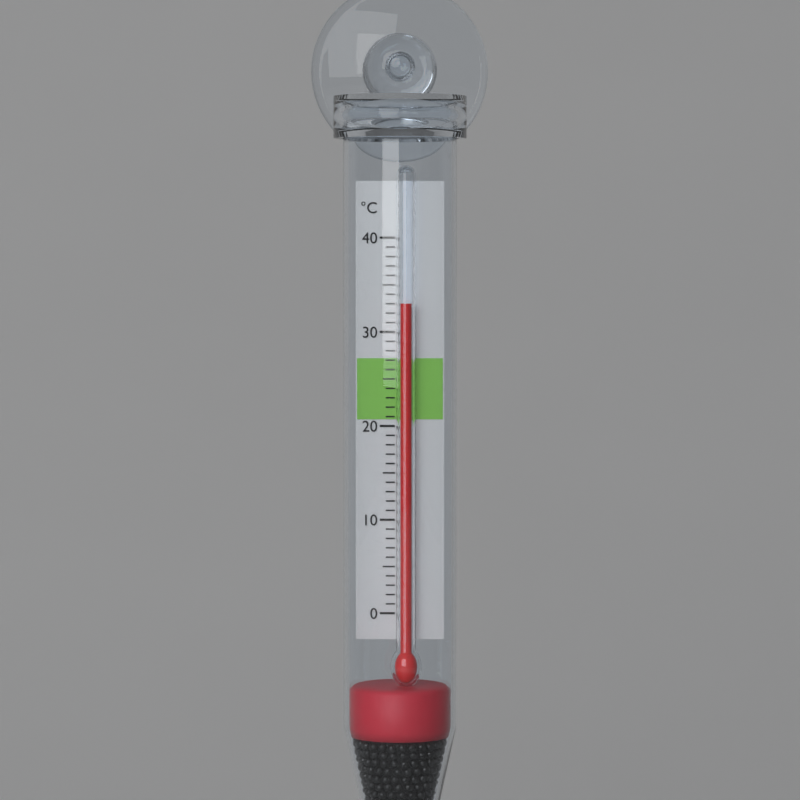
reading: 33 °C
